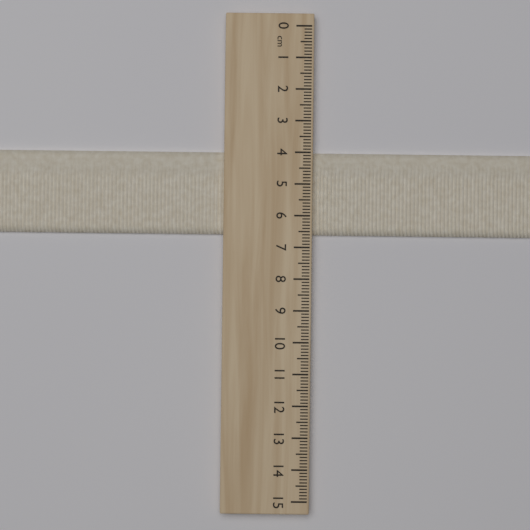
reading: 6.6 cm
